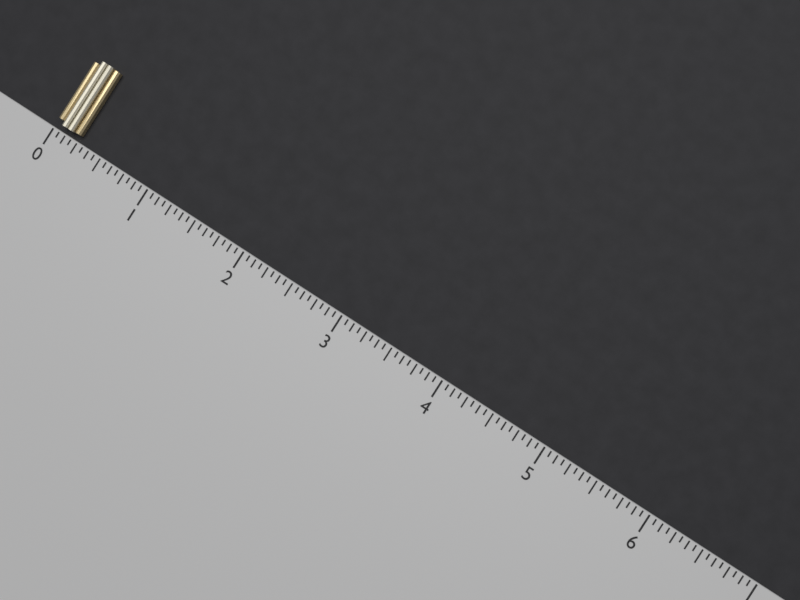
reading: 0.2500 (no unit)
